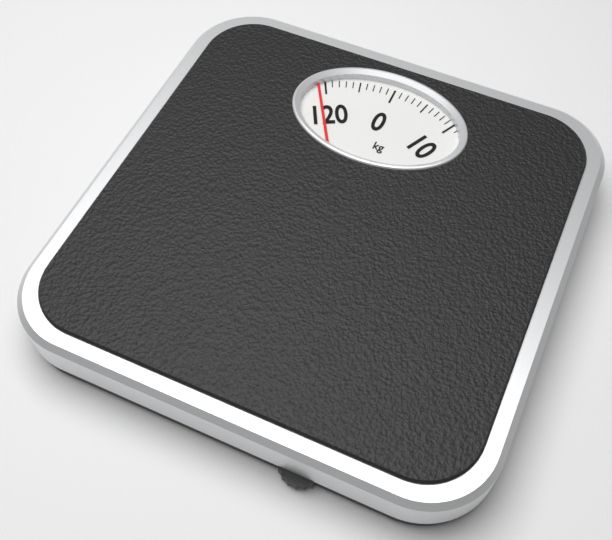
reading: 119 kg
